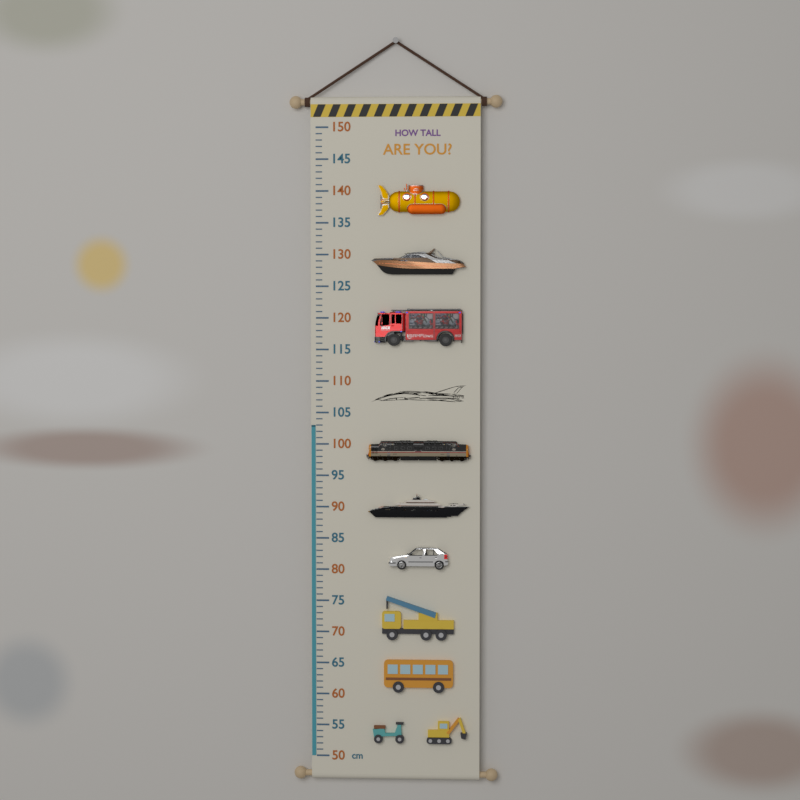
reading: 103 cm
